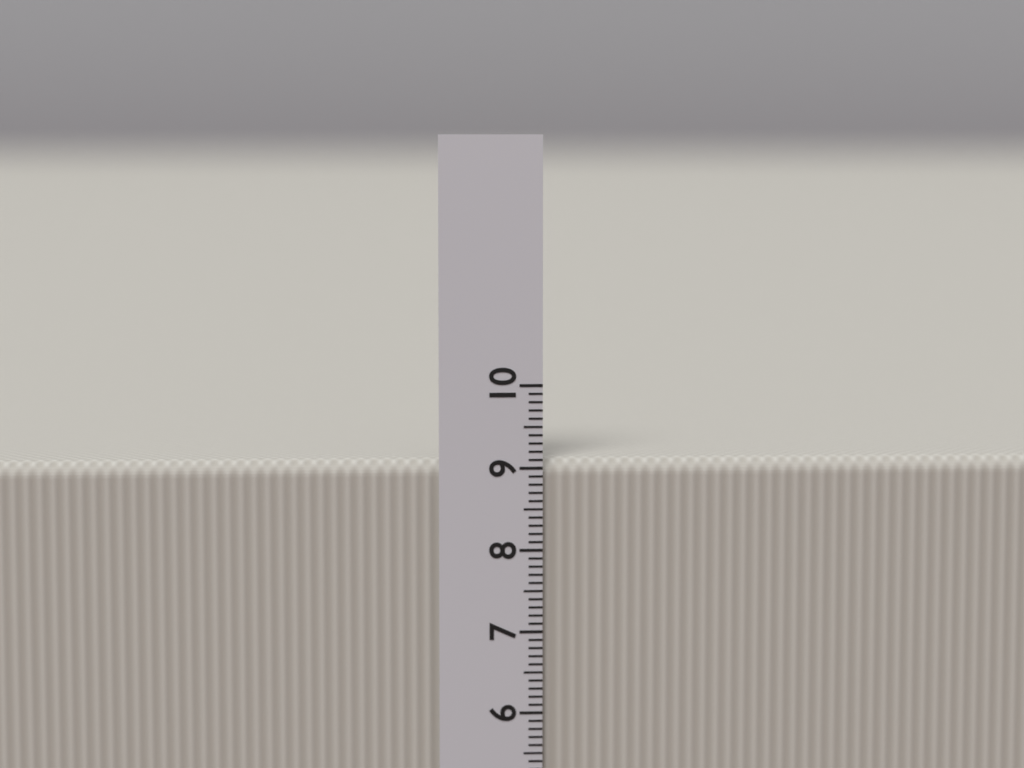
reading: 9.1 cm
